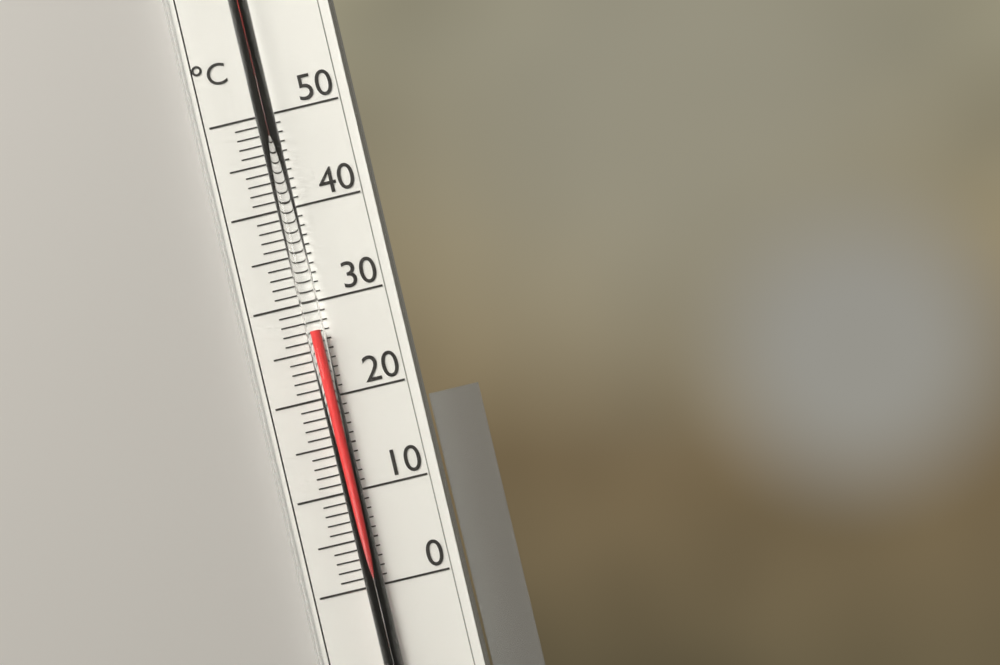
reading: 27 °C
